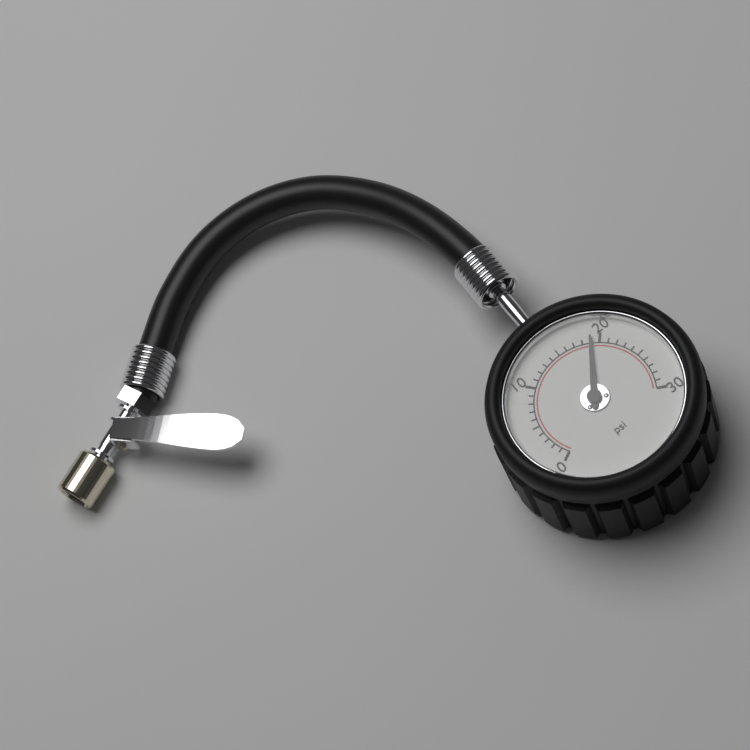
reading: 19 psi
